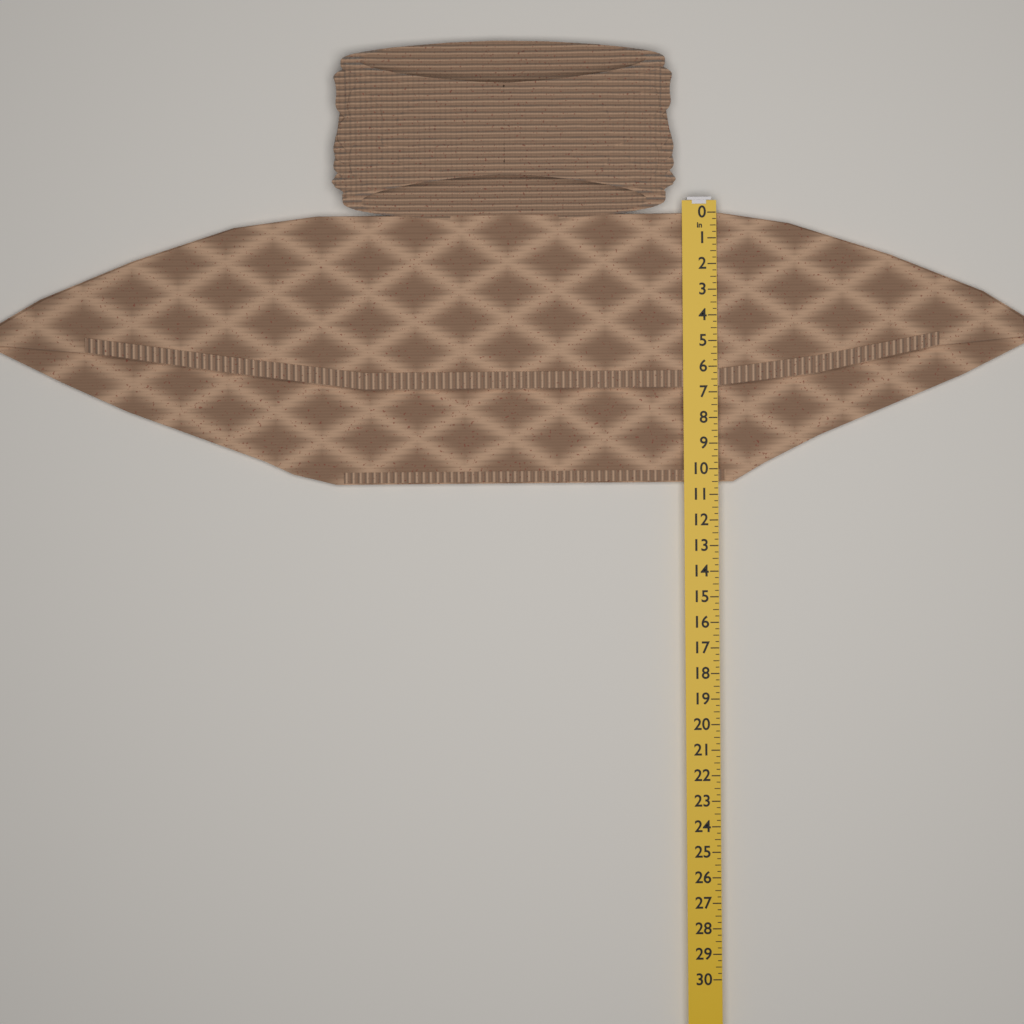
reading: 10.50 in
